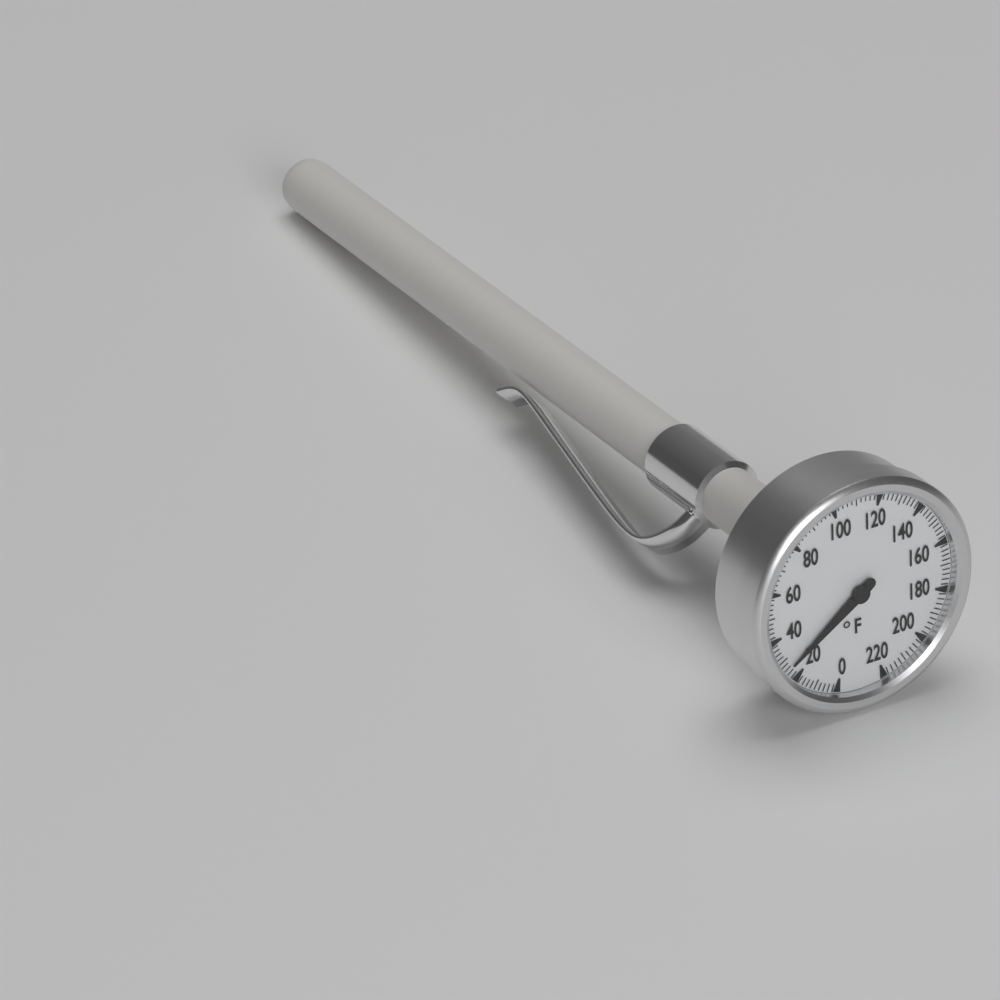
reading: 26 °F
